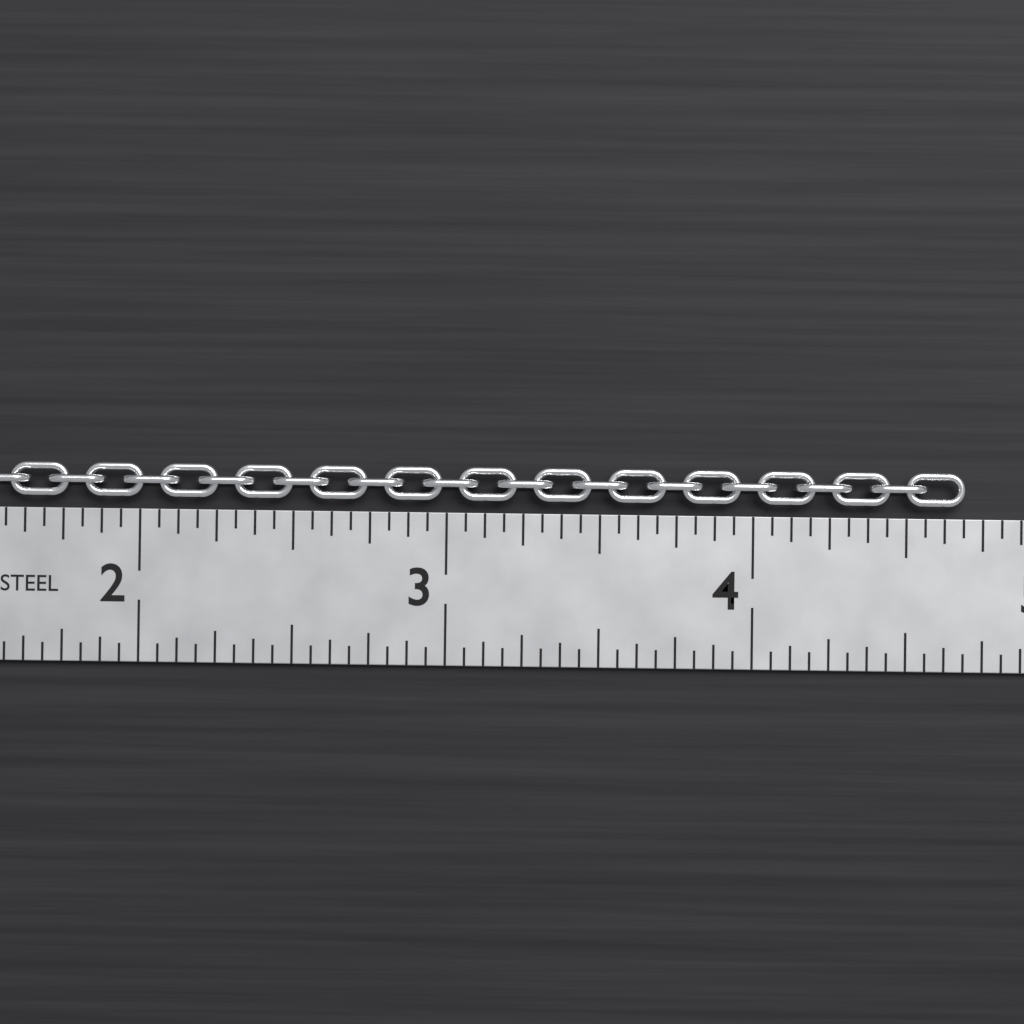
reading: 4.6875 in
